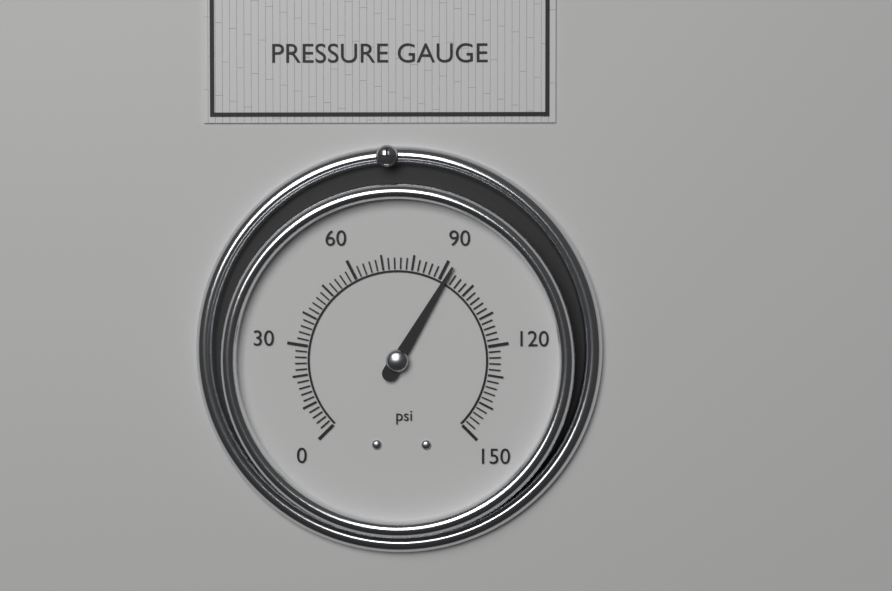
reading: 92 psi
